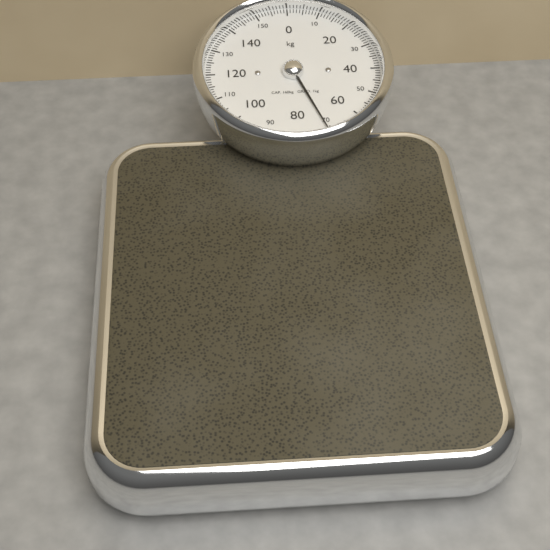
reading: 71 kg
